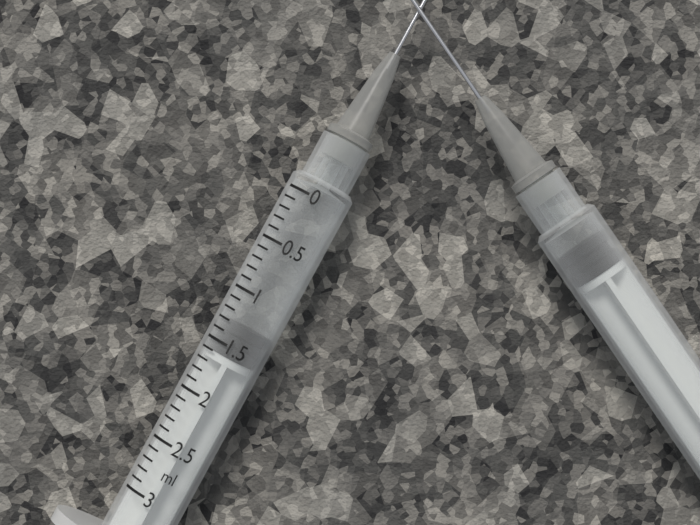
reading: 1.3 ml
